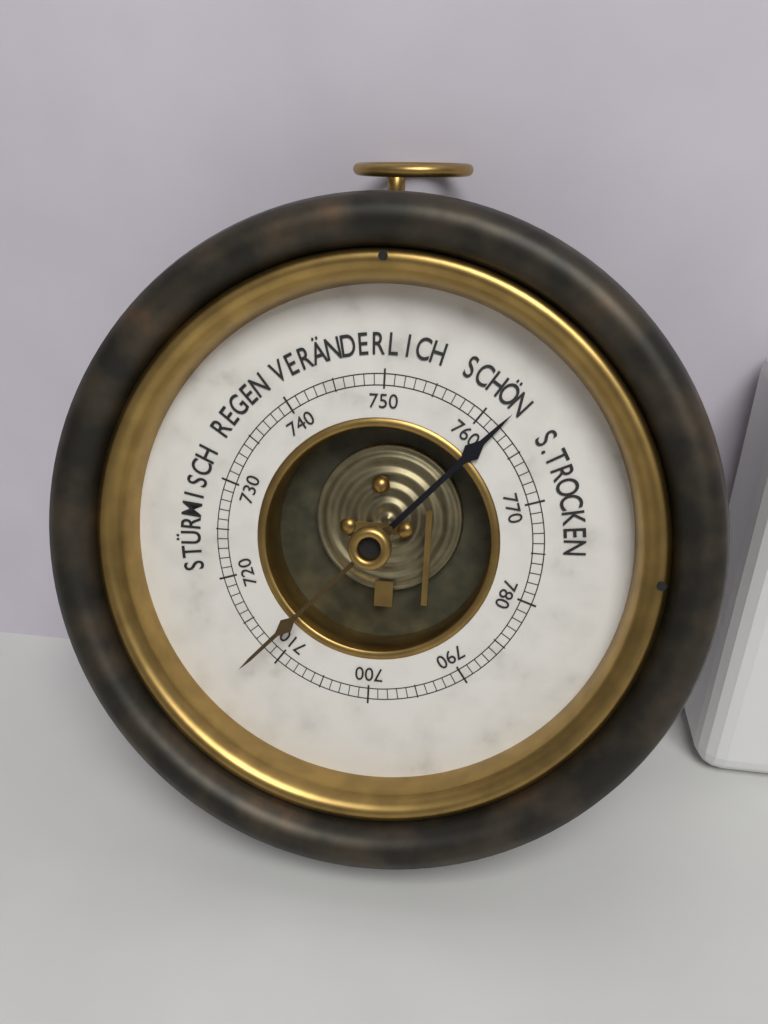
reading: 762 mmHg
